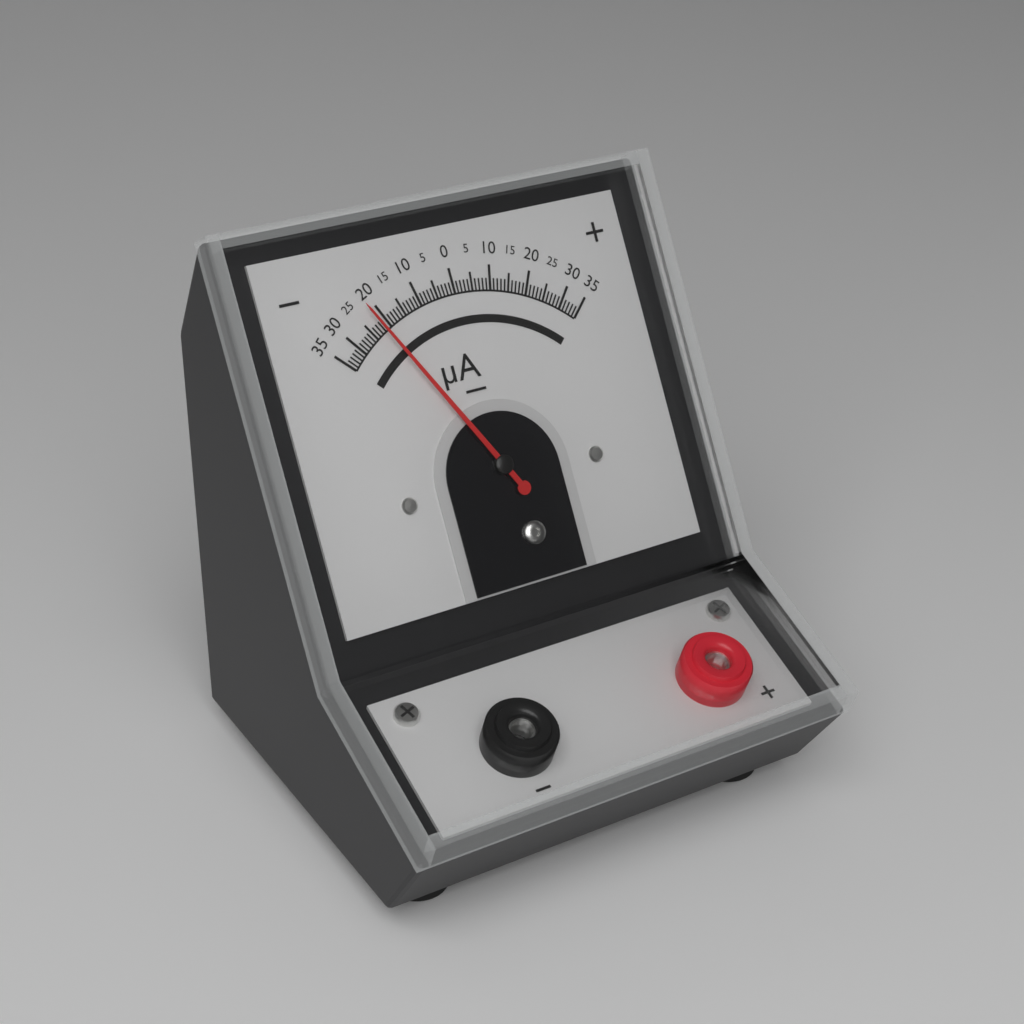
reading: -22 µA
